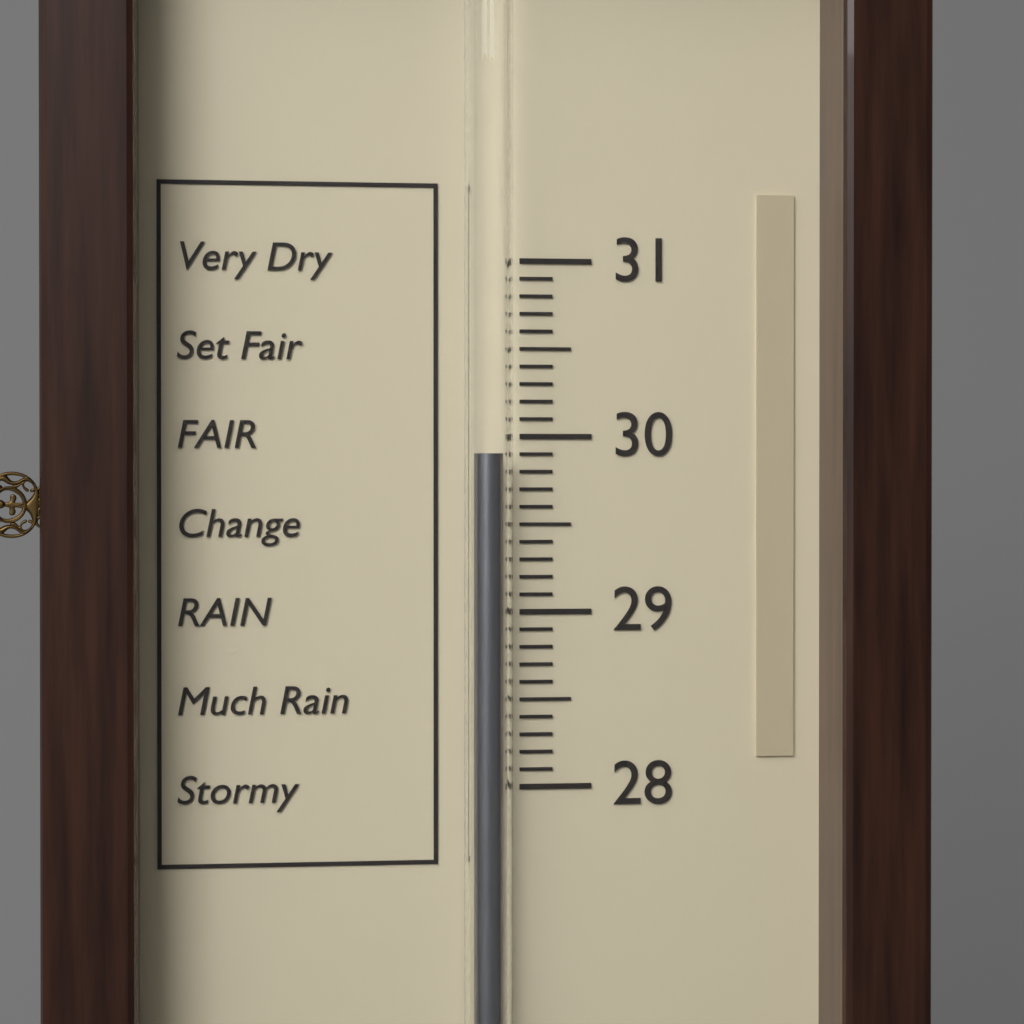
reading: 29.9 (no unit)
